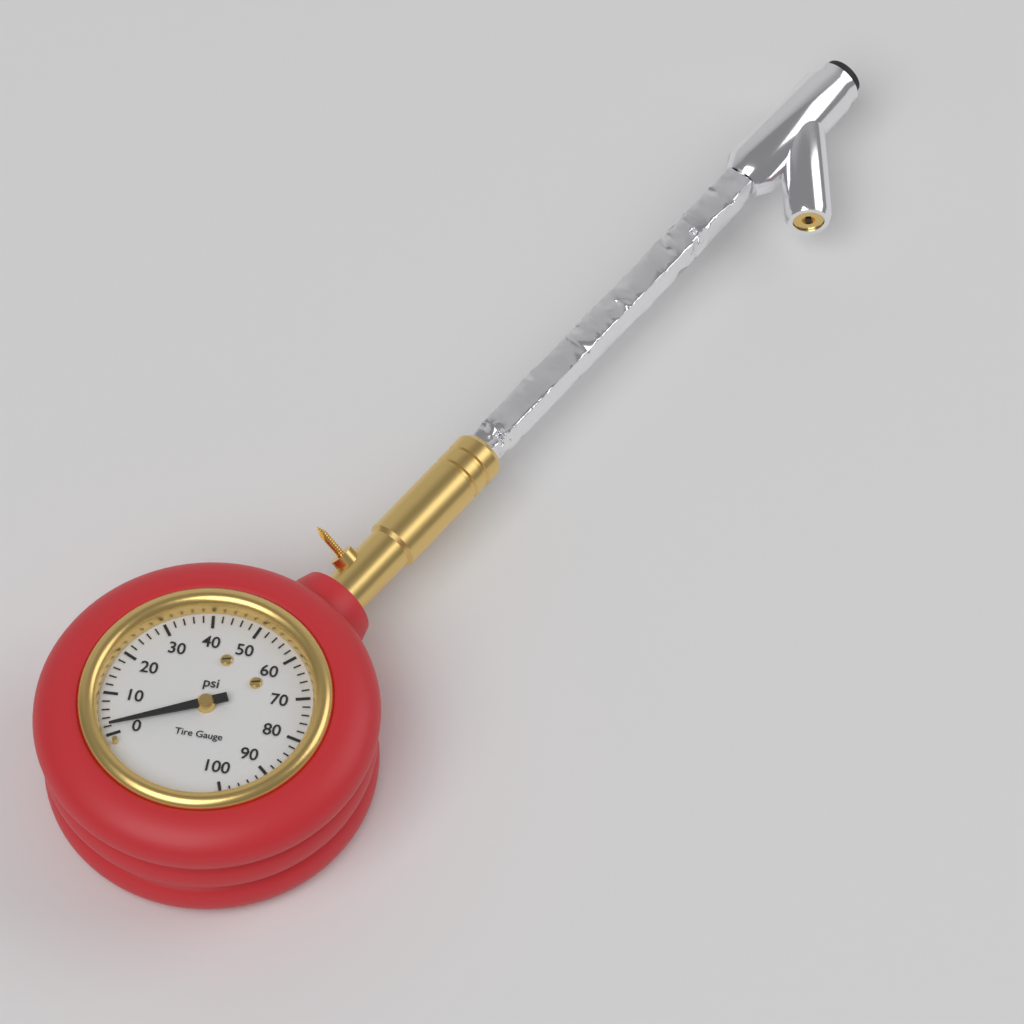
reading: 2 psi
